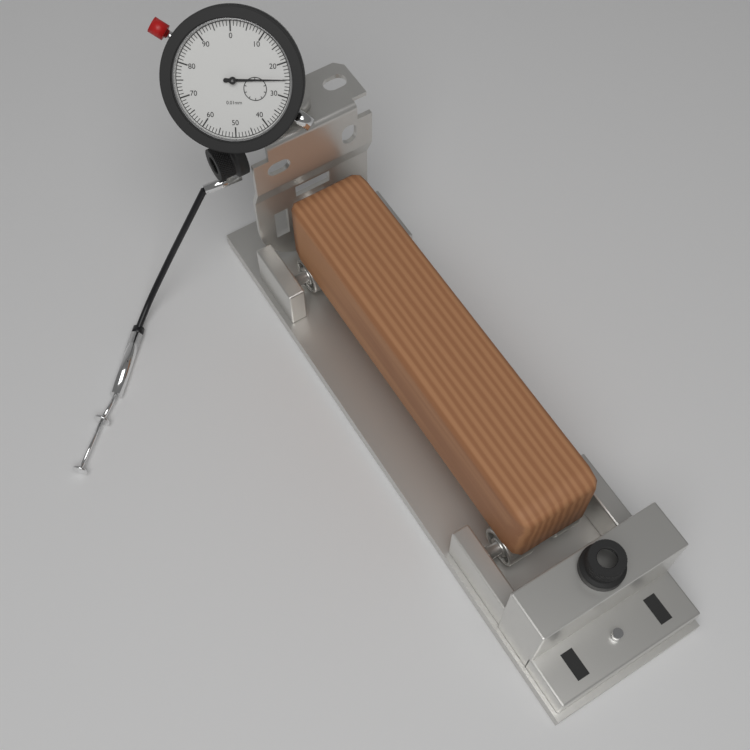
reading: 0.25 mm
